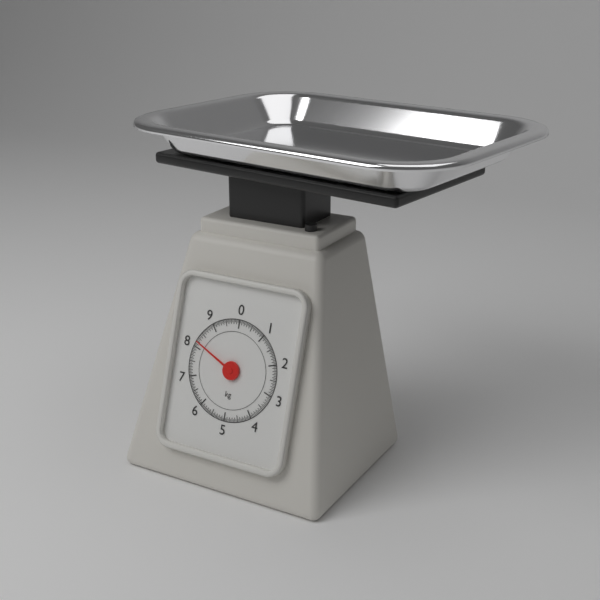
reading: 8.20 kg
